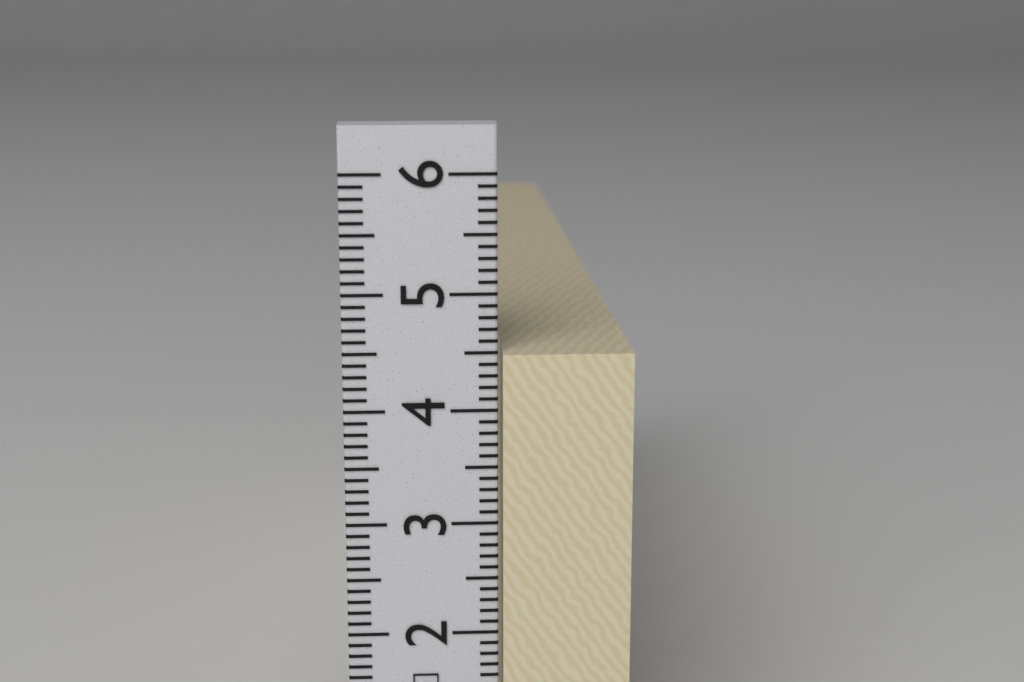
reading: 4.5 cm
